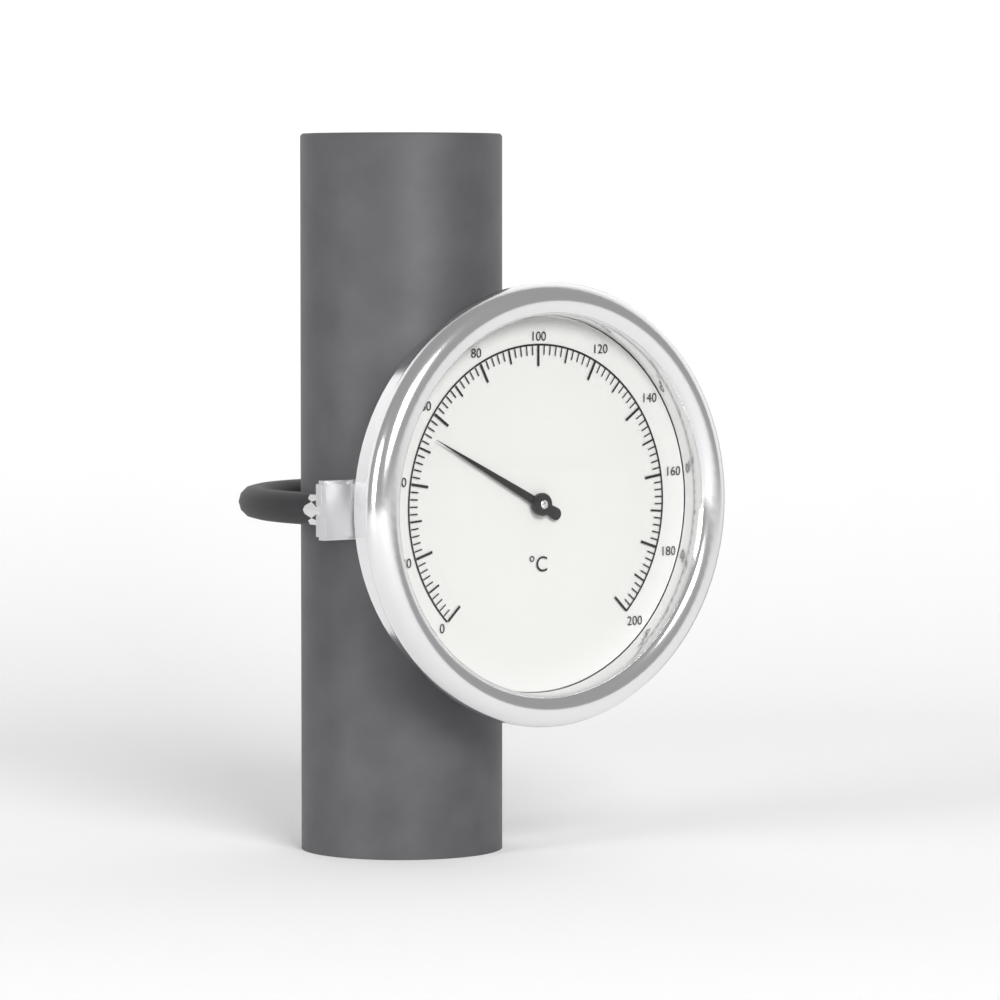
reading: 54 °C
